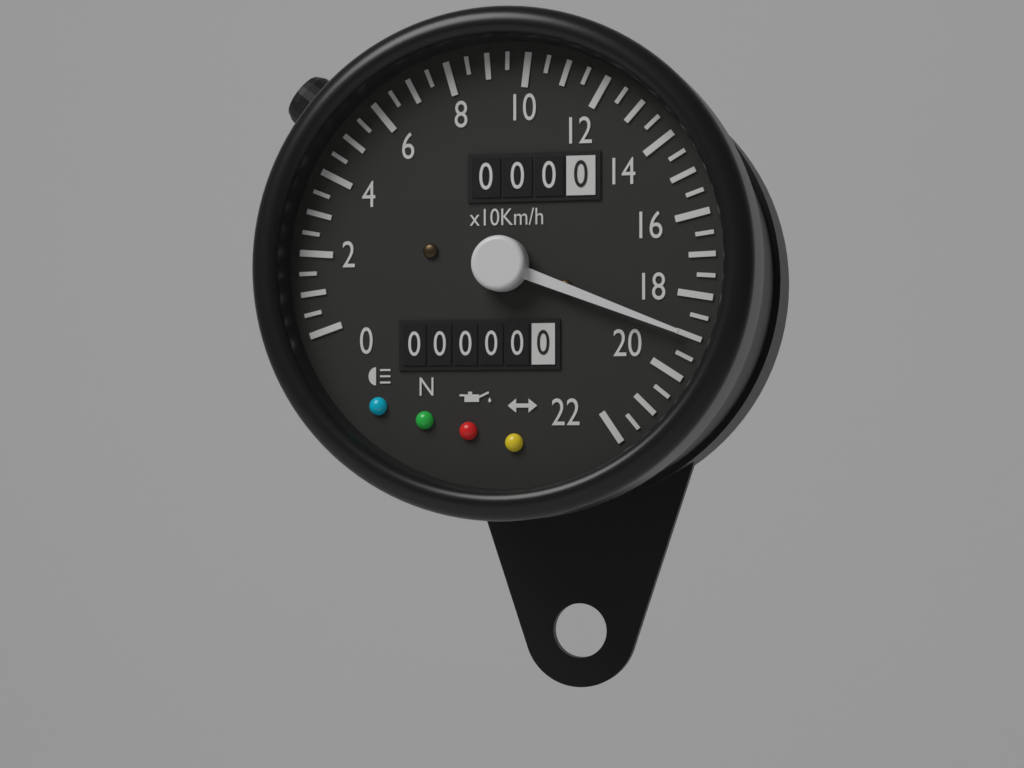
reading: 190 km/h
